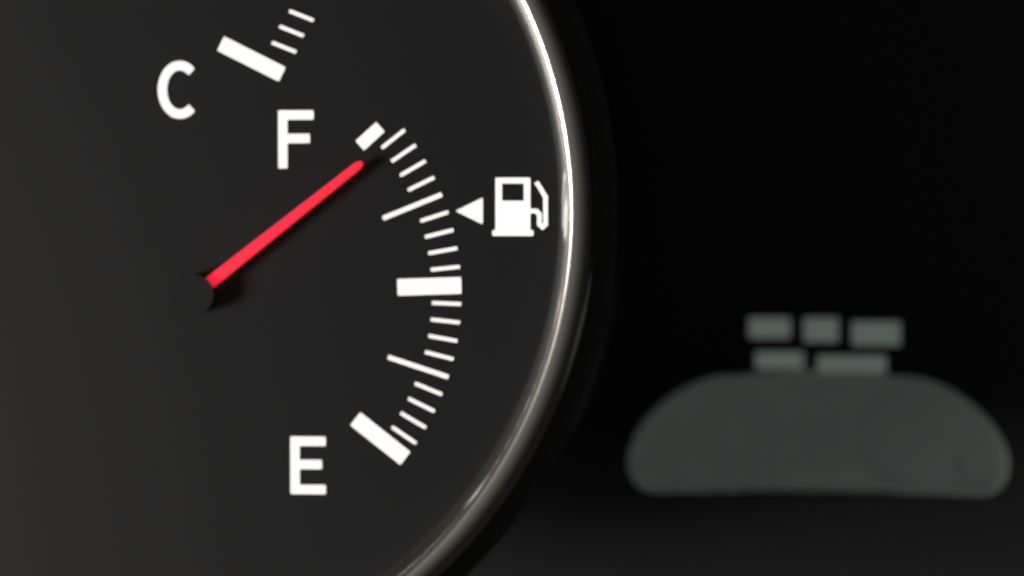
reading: 0.95 (no unit)
